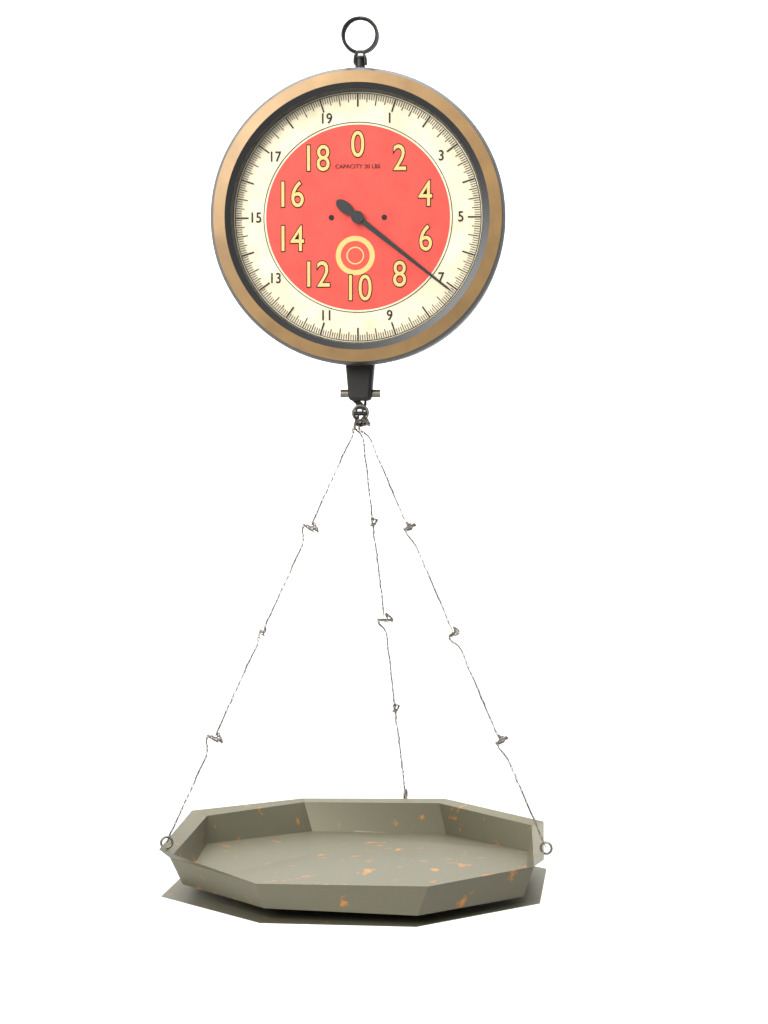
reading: 7.1250 lbs
